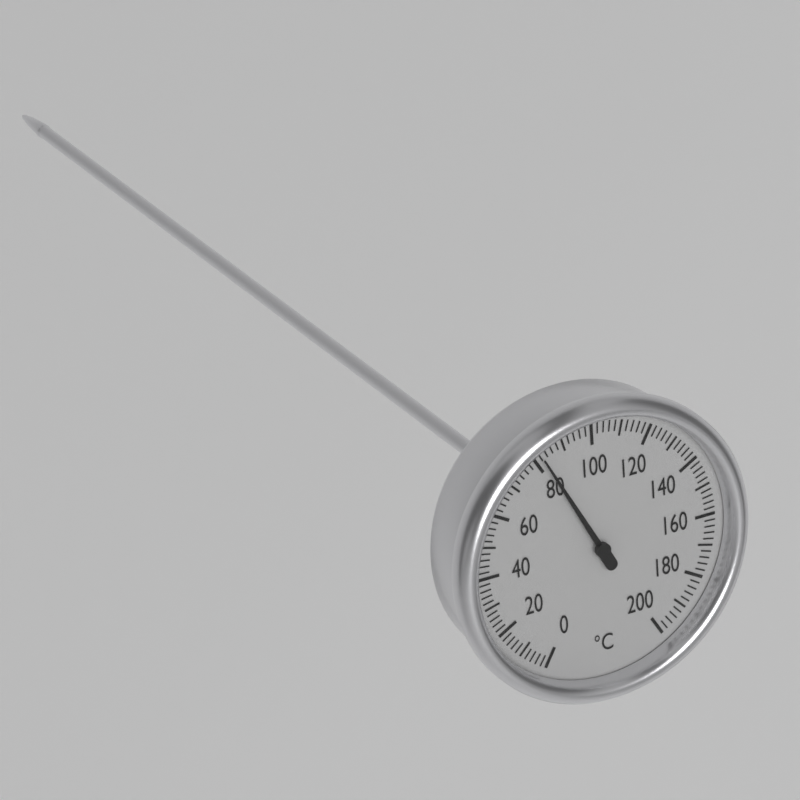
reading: 82 °C
